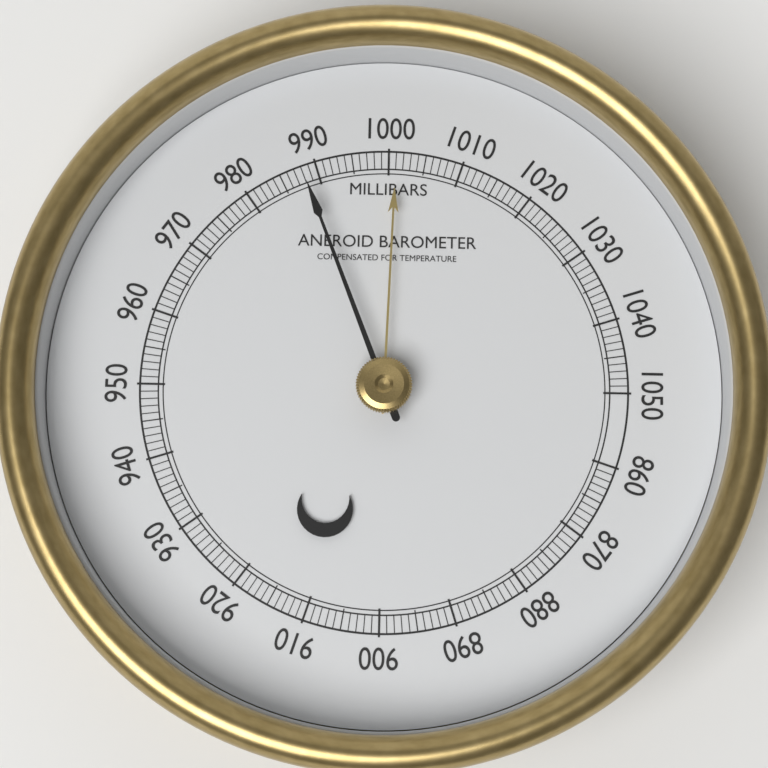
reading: 988 mbar
